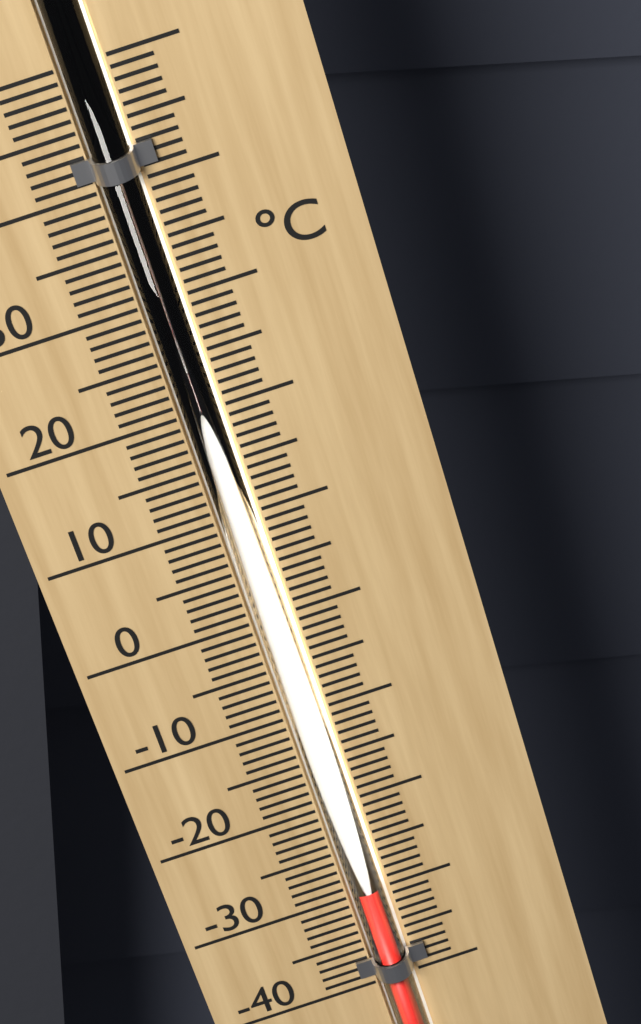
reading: -29 °C
